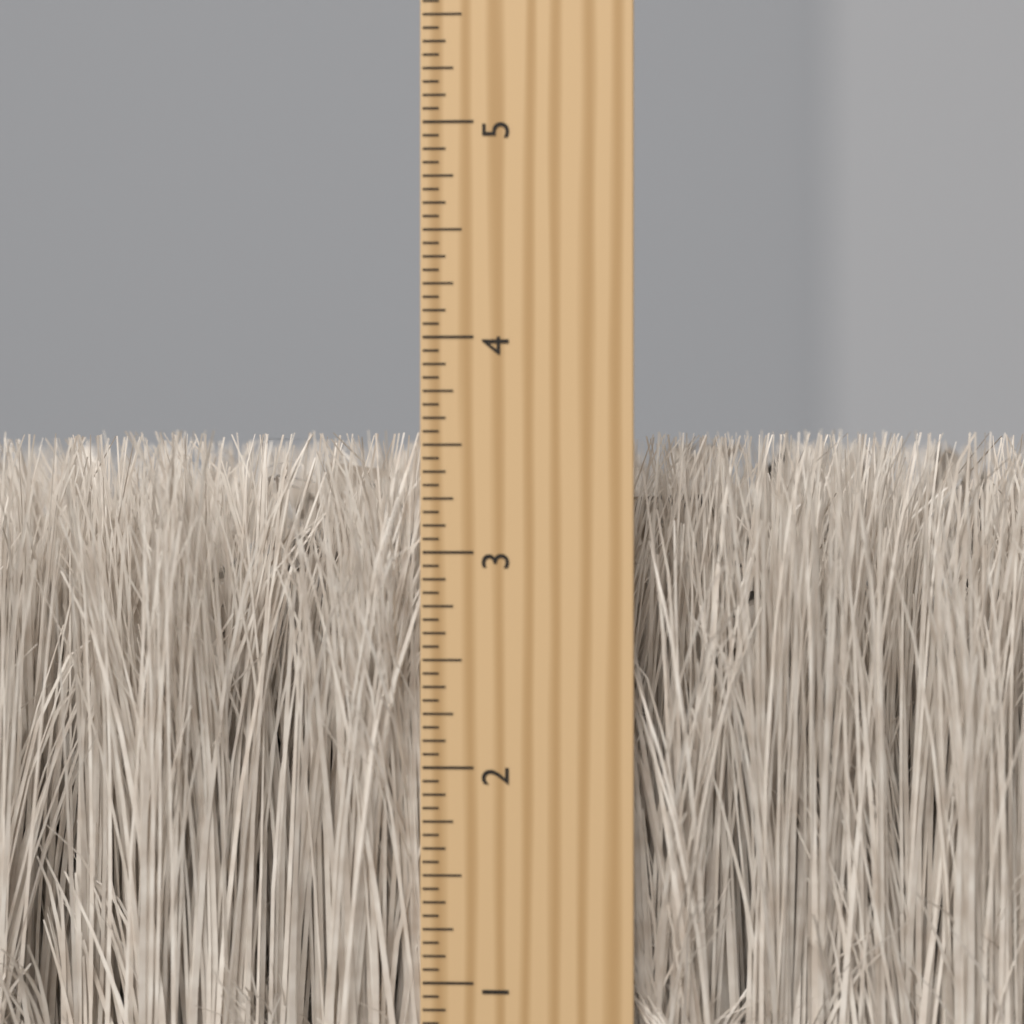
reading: 3.5625 inch
